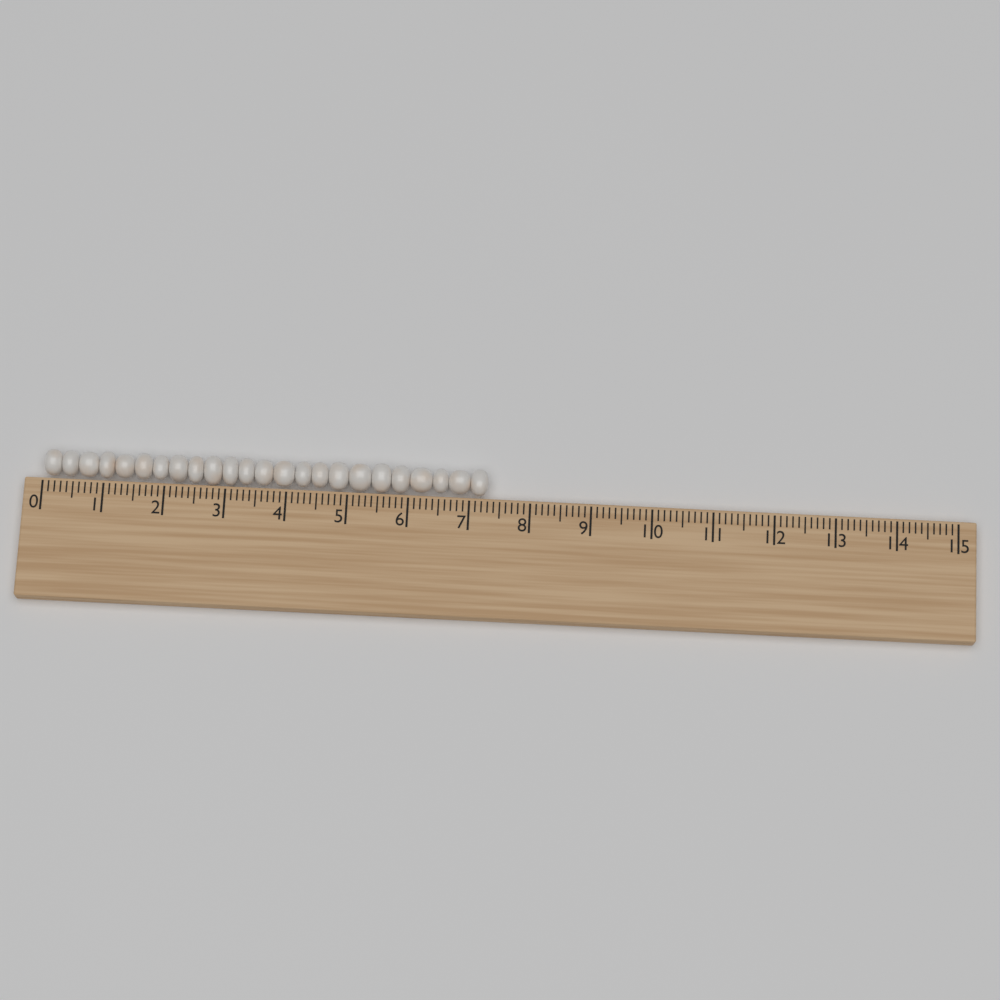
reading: 7.3 (no unit)
